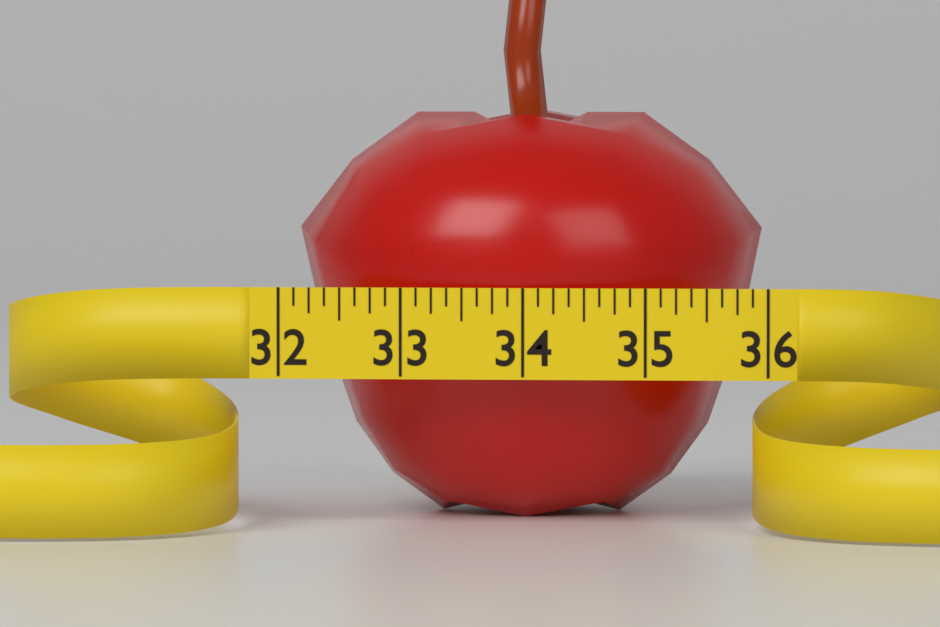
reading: 35.875 (no unit)
